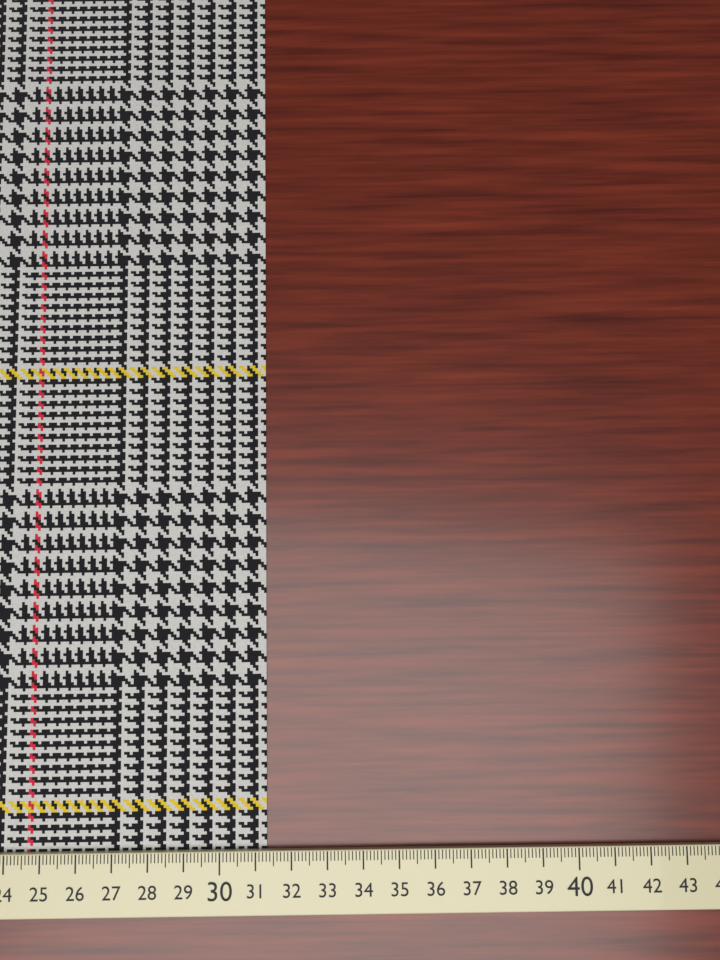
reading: 31.3 cm
